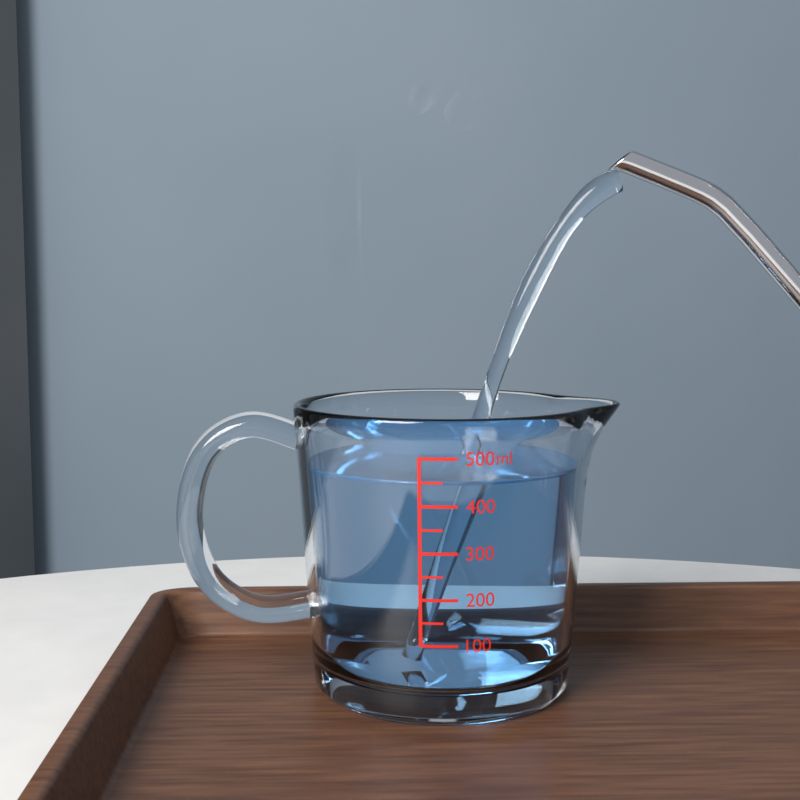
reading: 450 ml
